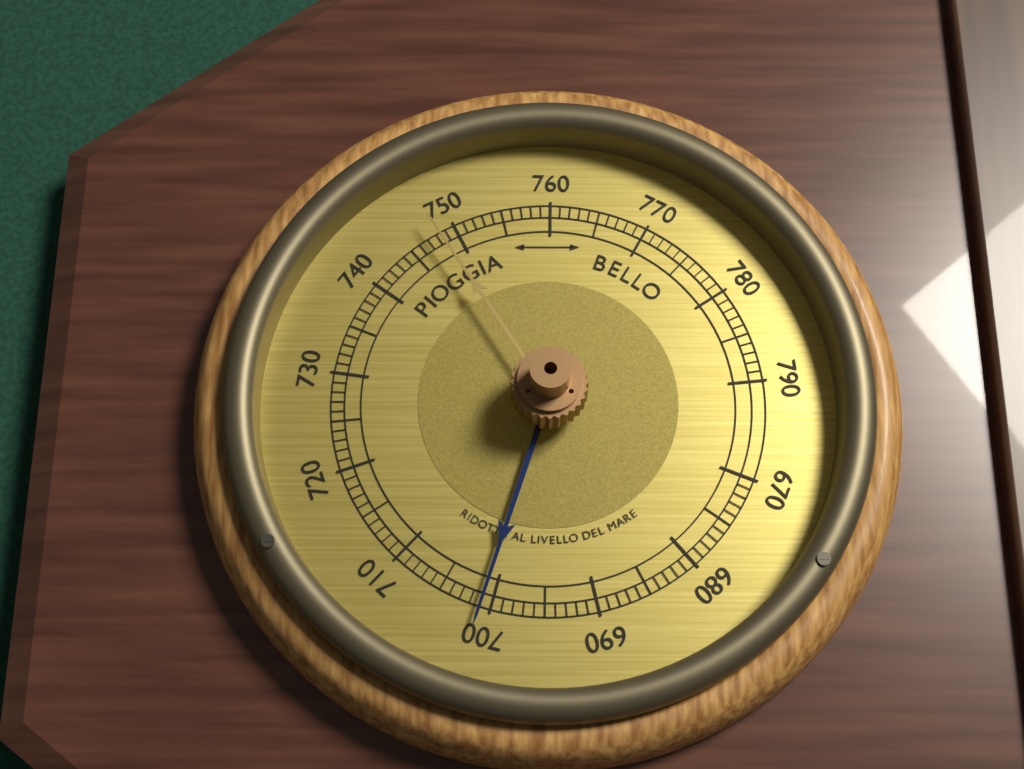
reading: 701 (no unit)
